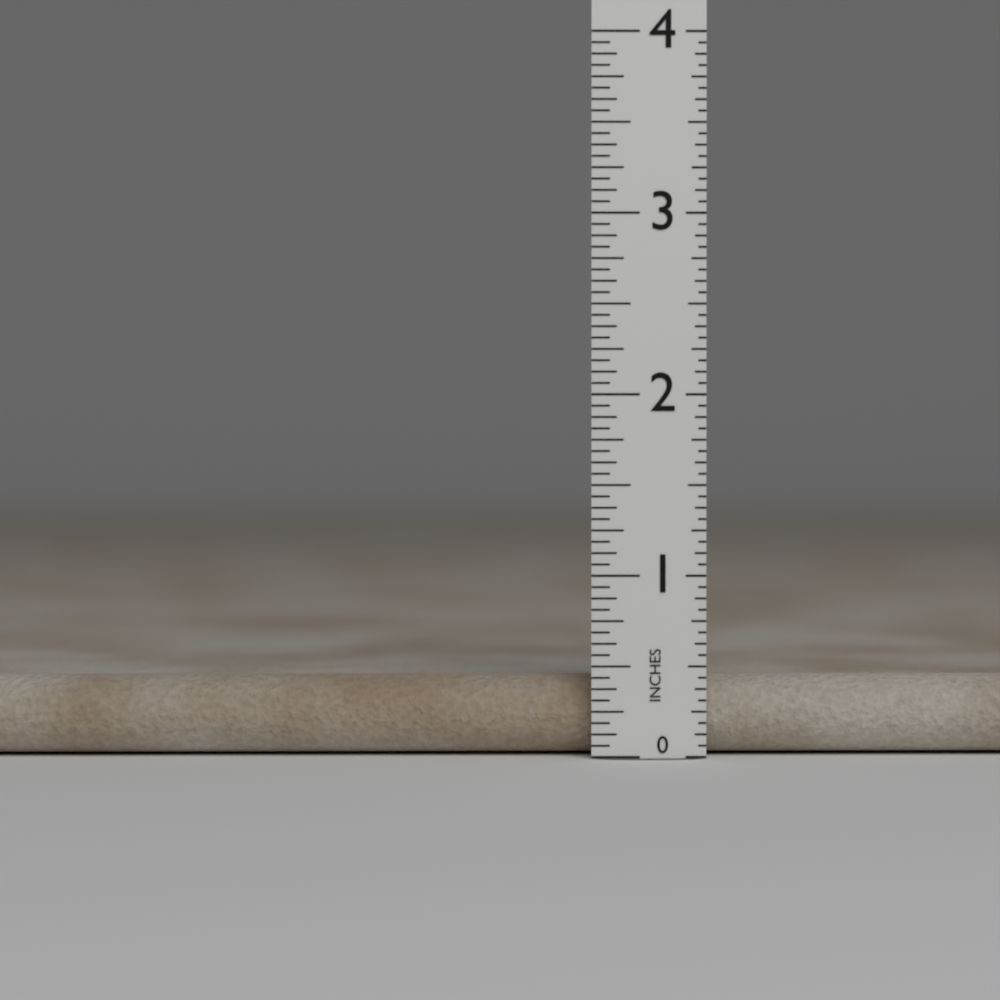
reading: 0.4375 in
